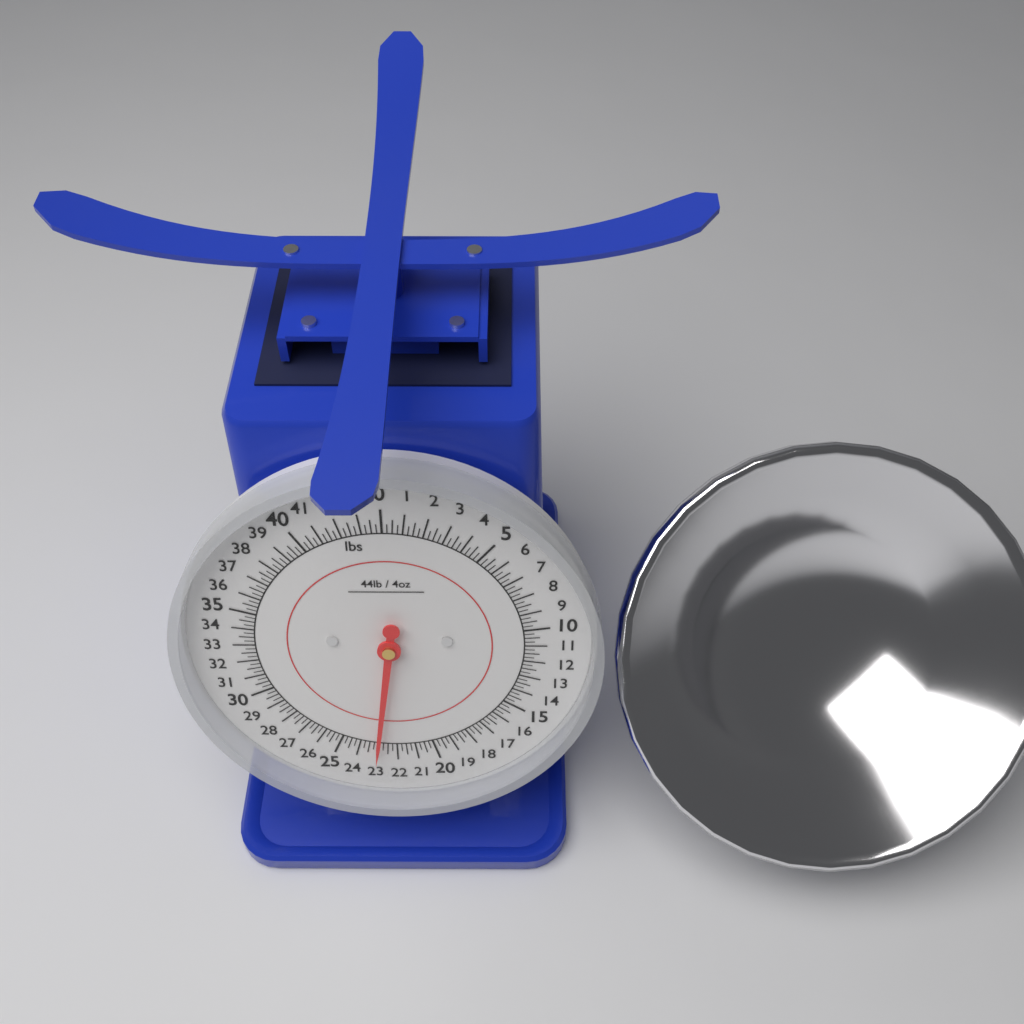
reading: 23.00 lbs
